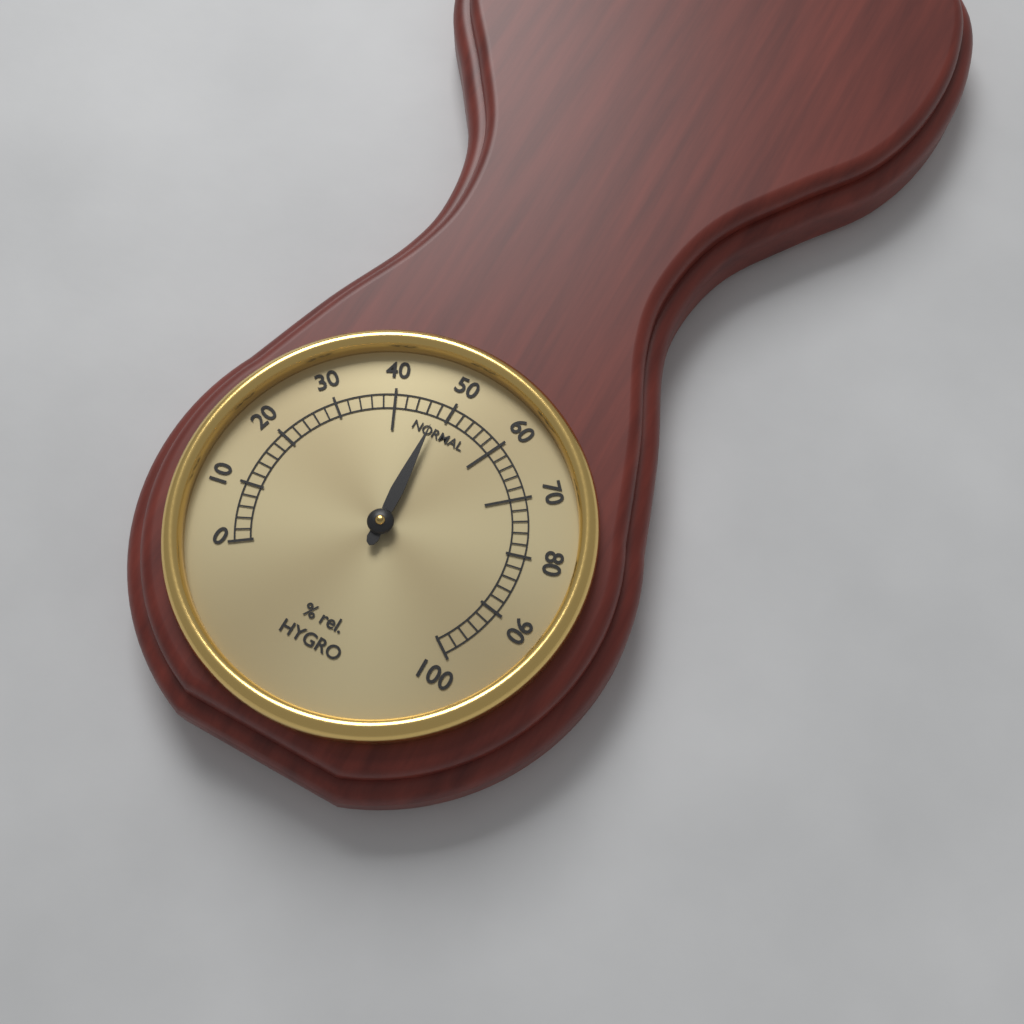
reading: 48 % rel.
